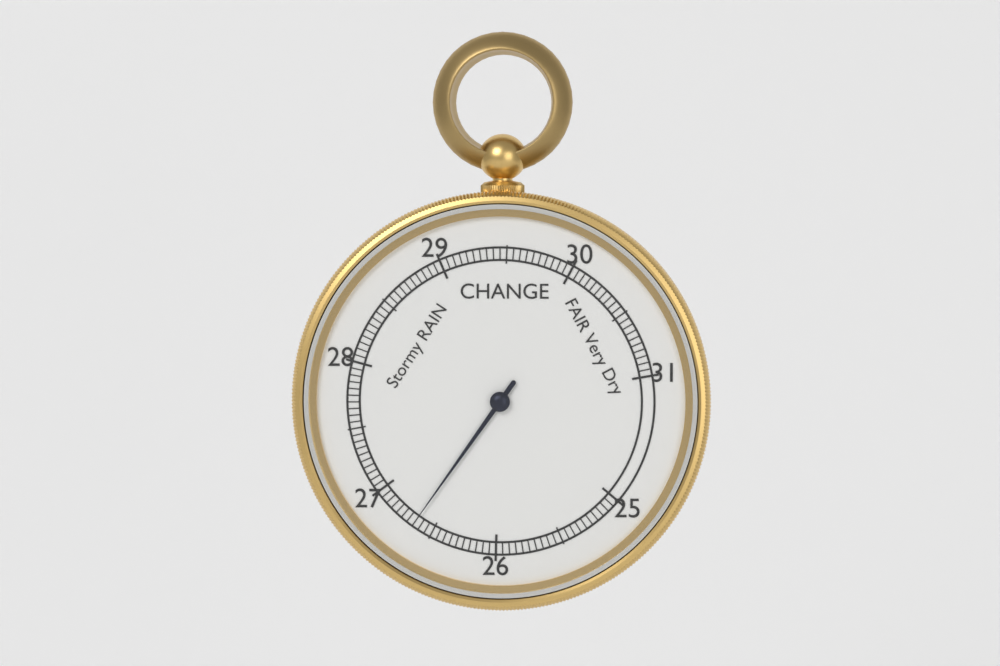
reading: 26.65 inHg
